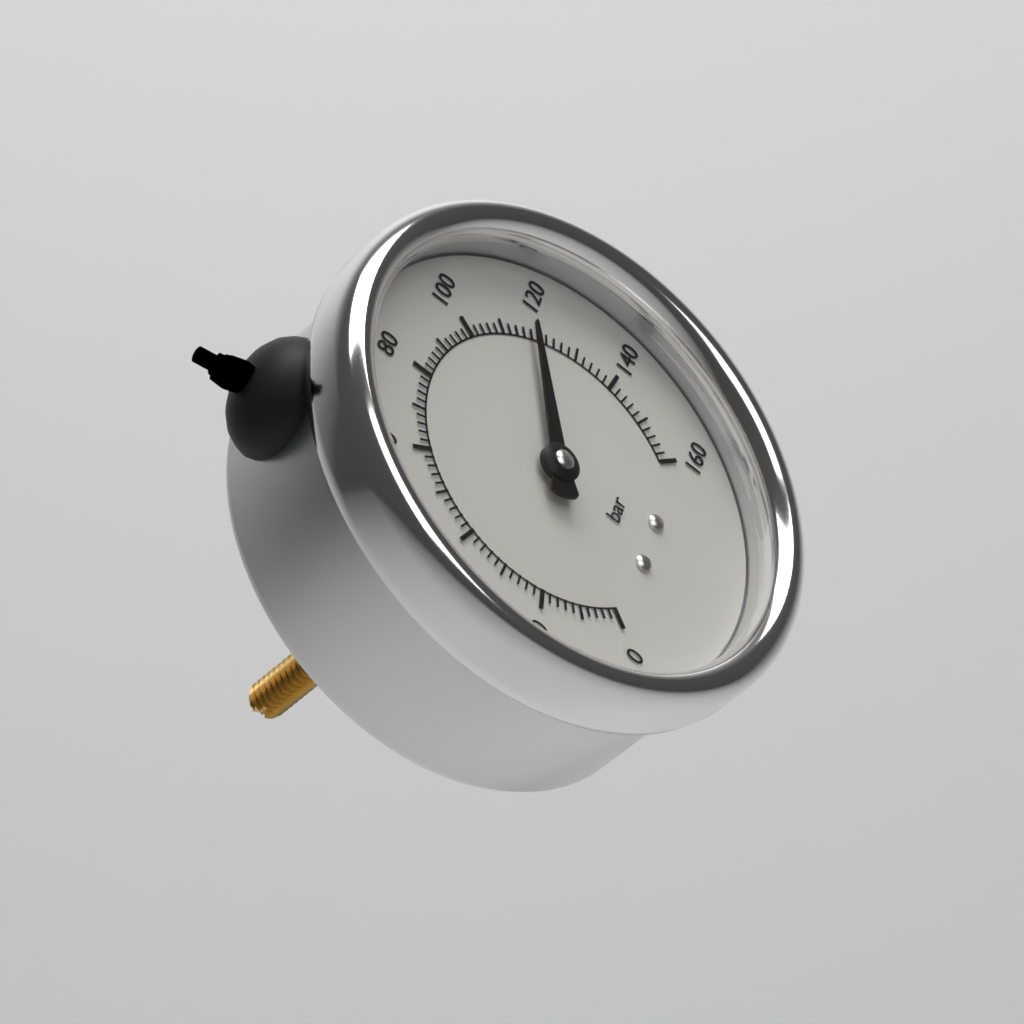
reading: 118 bar
